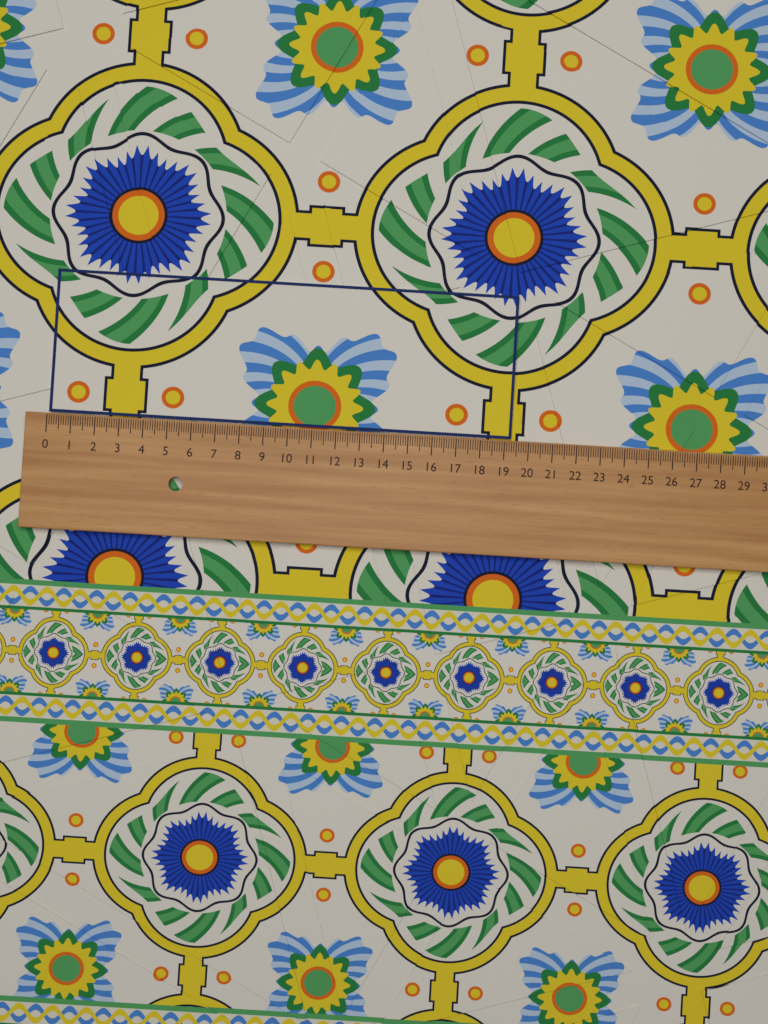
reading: 19.3 (no unit)
